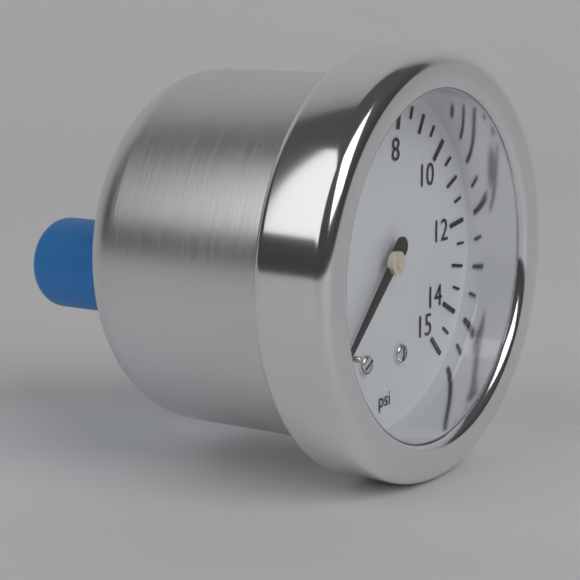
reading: 0.0 psi
